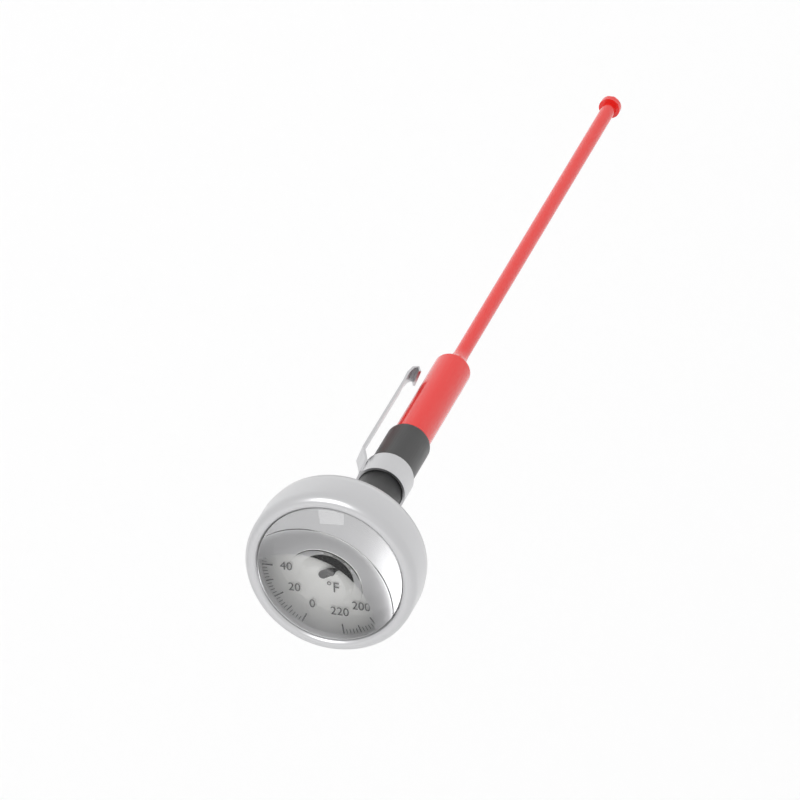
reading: 144 °F
